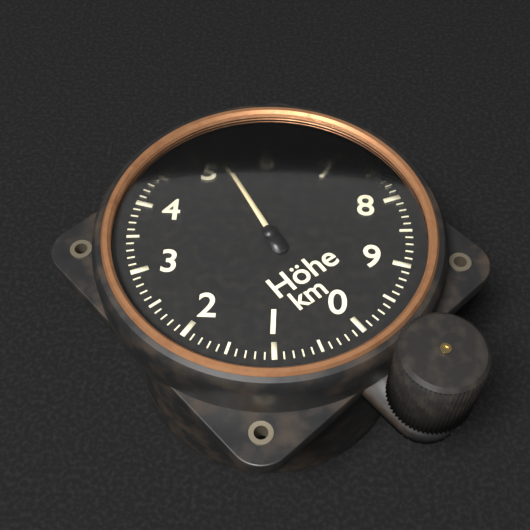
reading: 5.3 km
